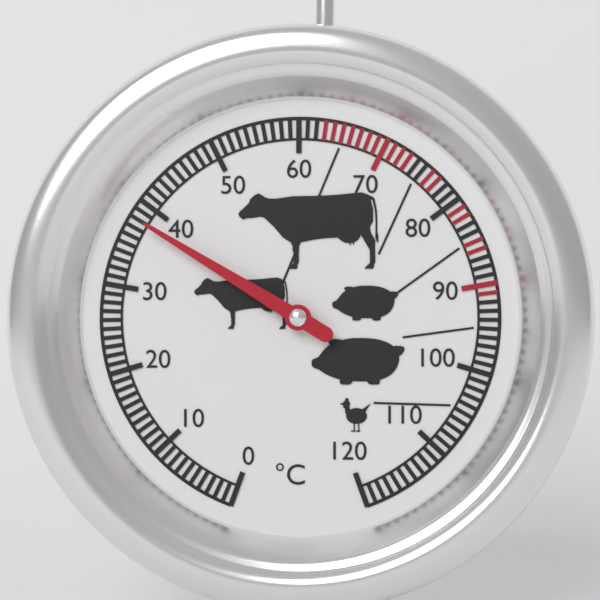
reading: 38 °C
